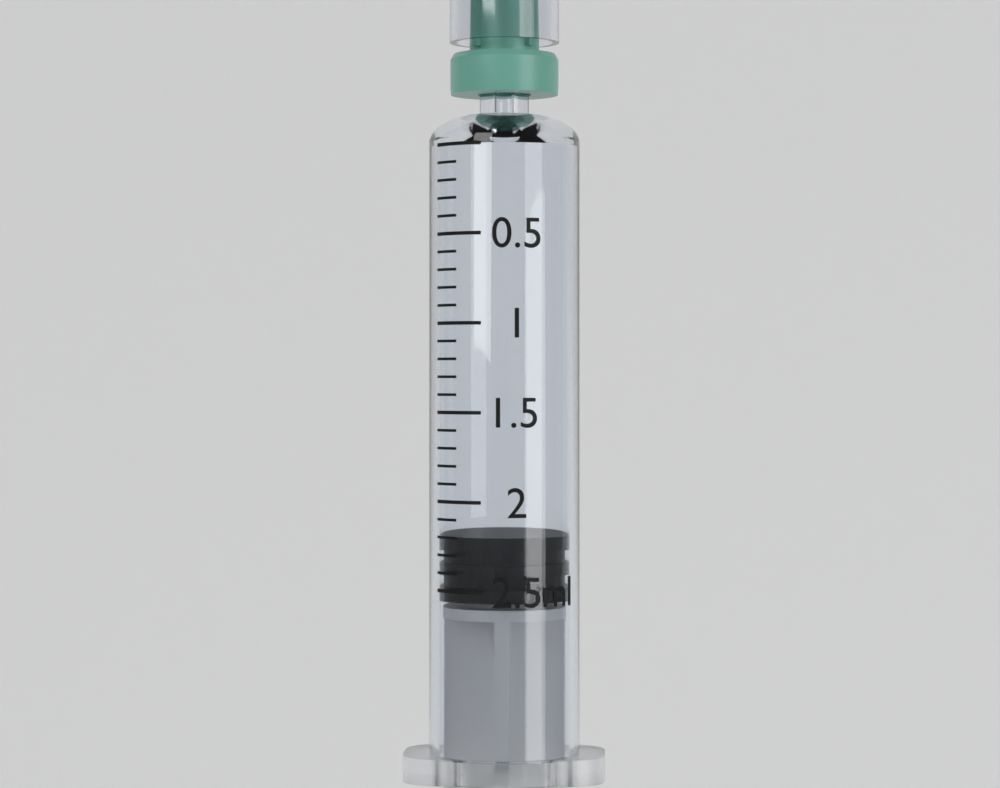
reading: 2.2 ml
